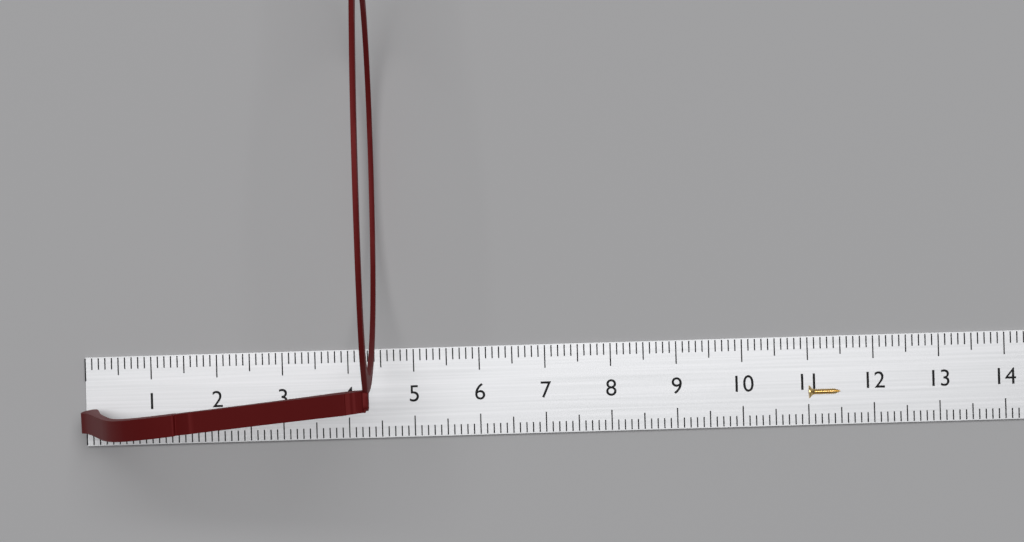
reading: 4.5 cm
